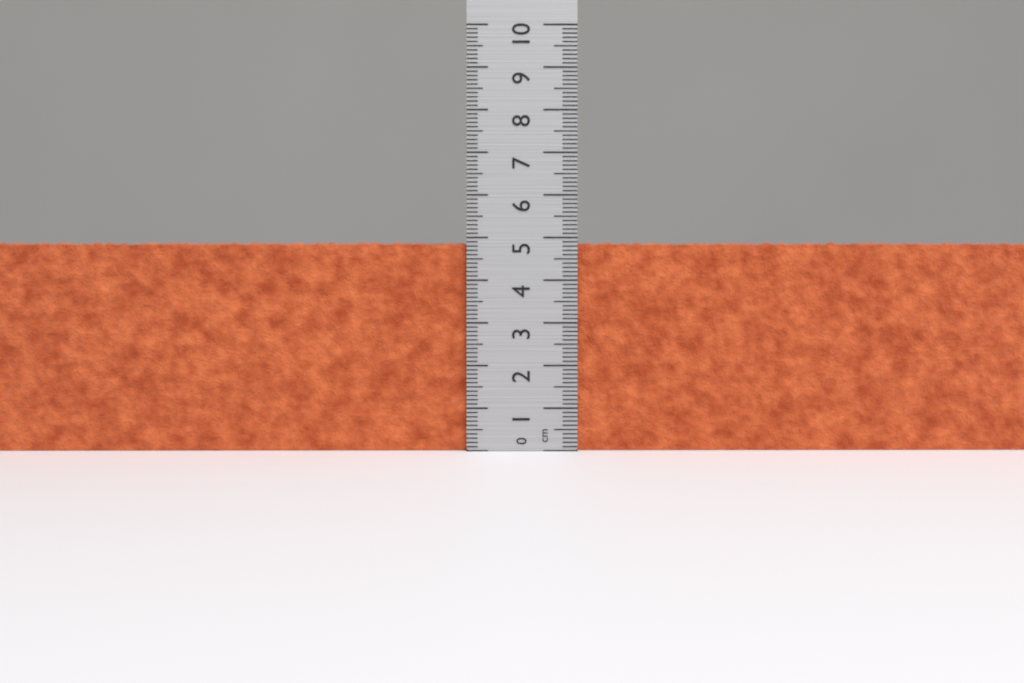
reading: 4.9 cm
